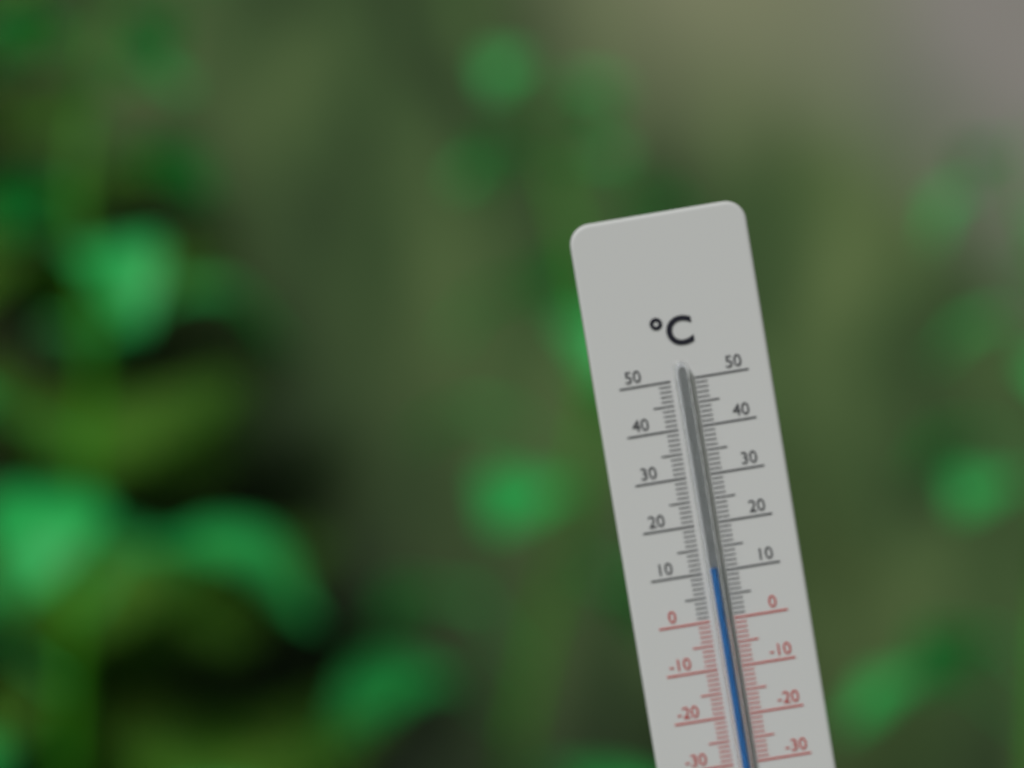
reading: 11 °C
